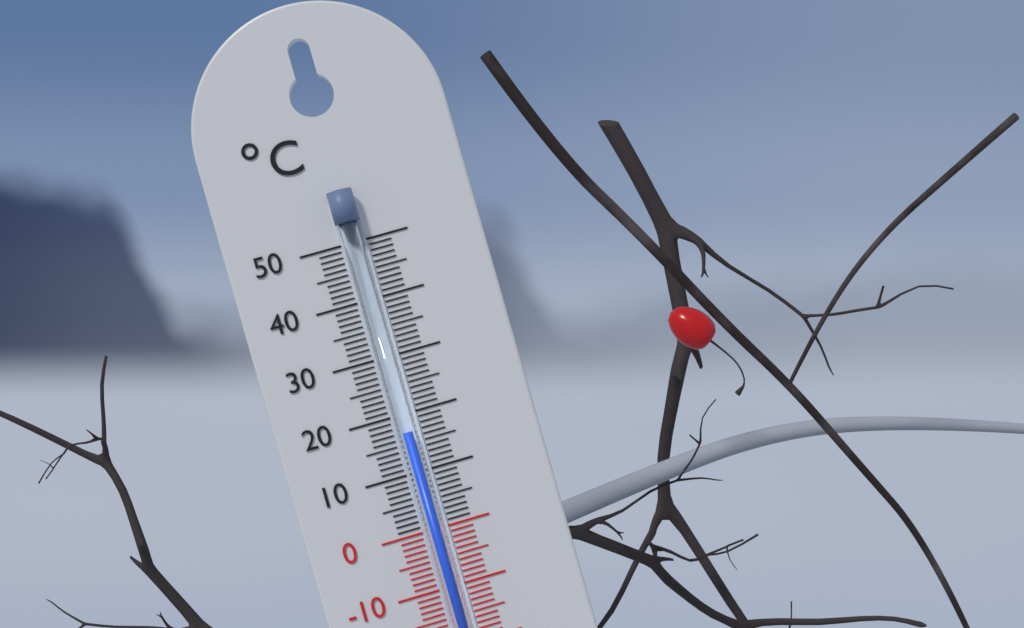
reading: 17 °C
